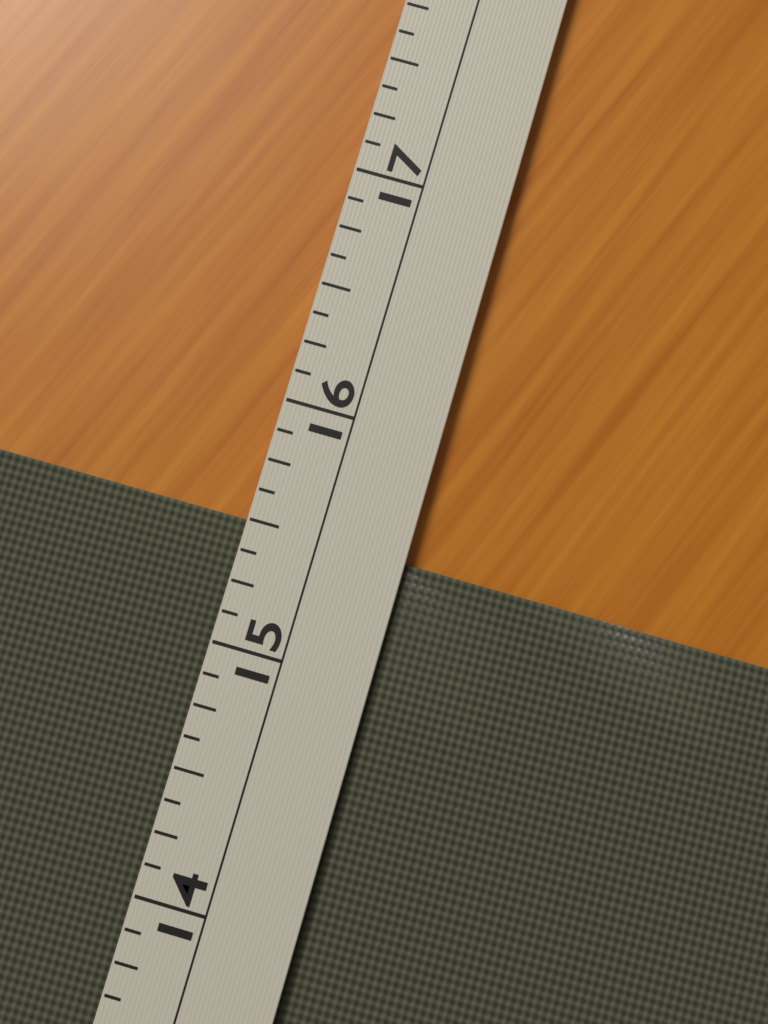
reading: 15.500 (no unit)
